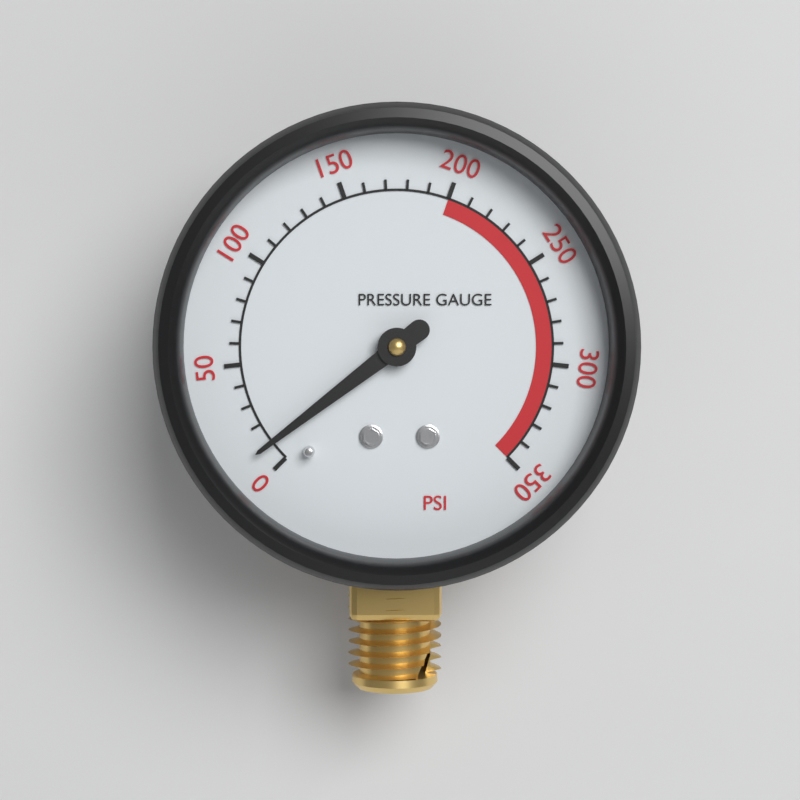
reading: 10 psi
